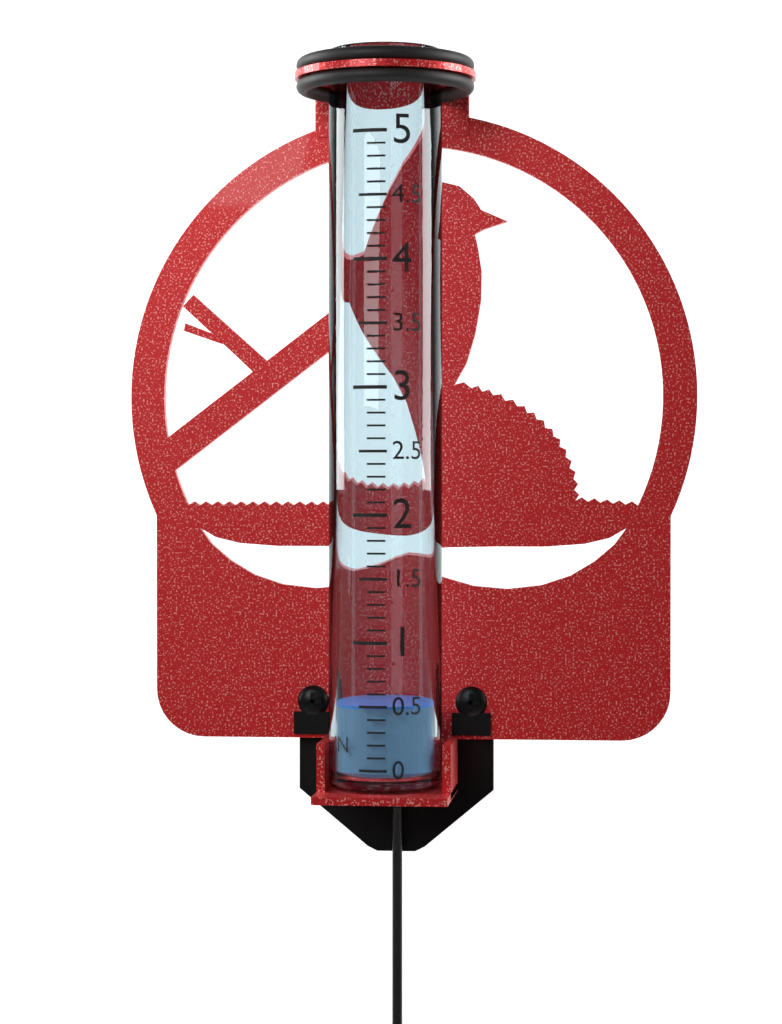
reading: 0.5 in
